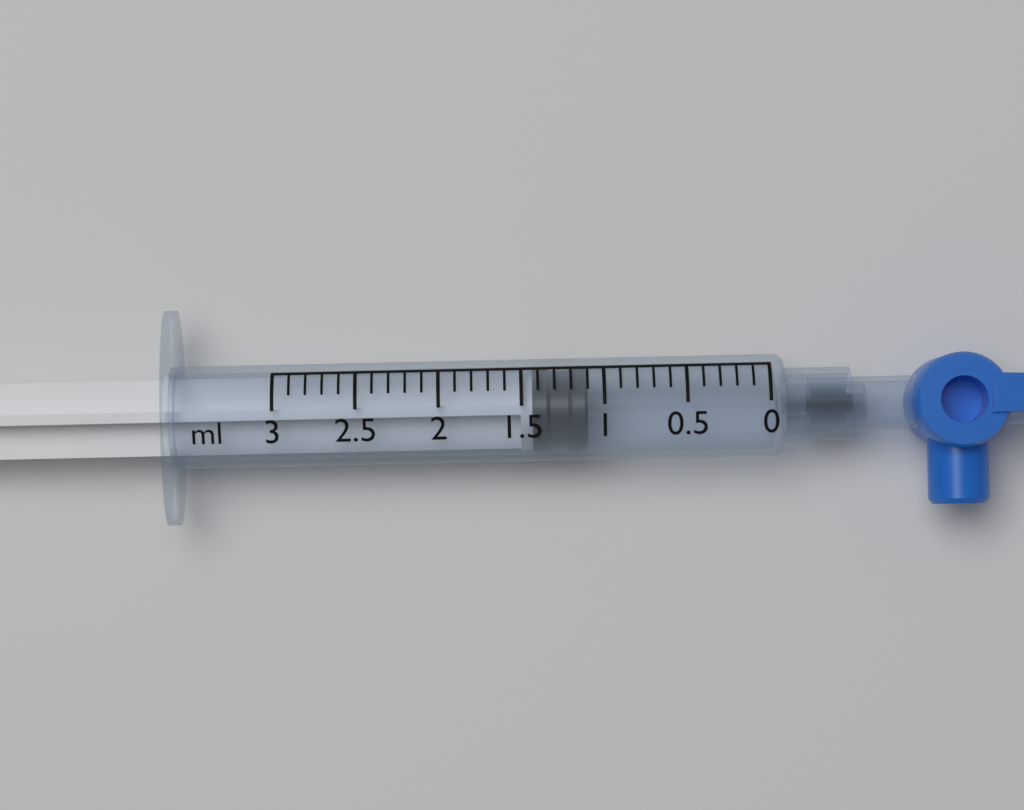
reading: 1.1 ml
